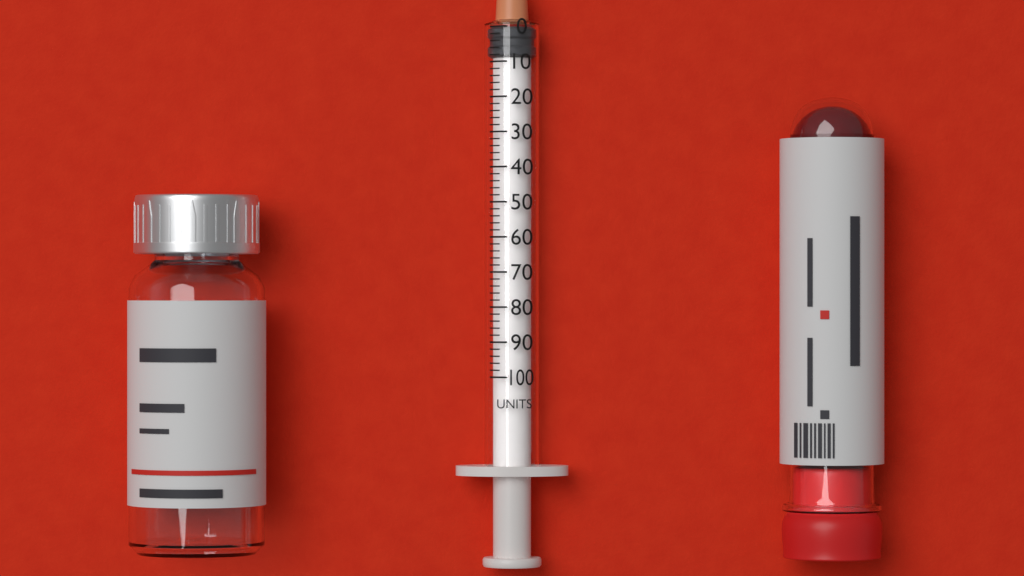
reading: 0 units
